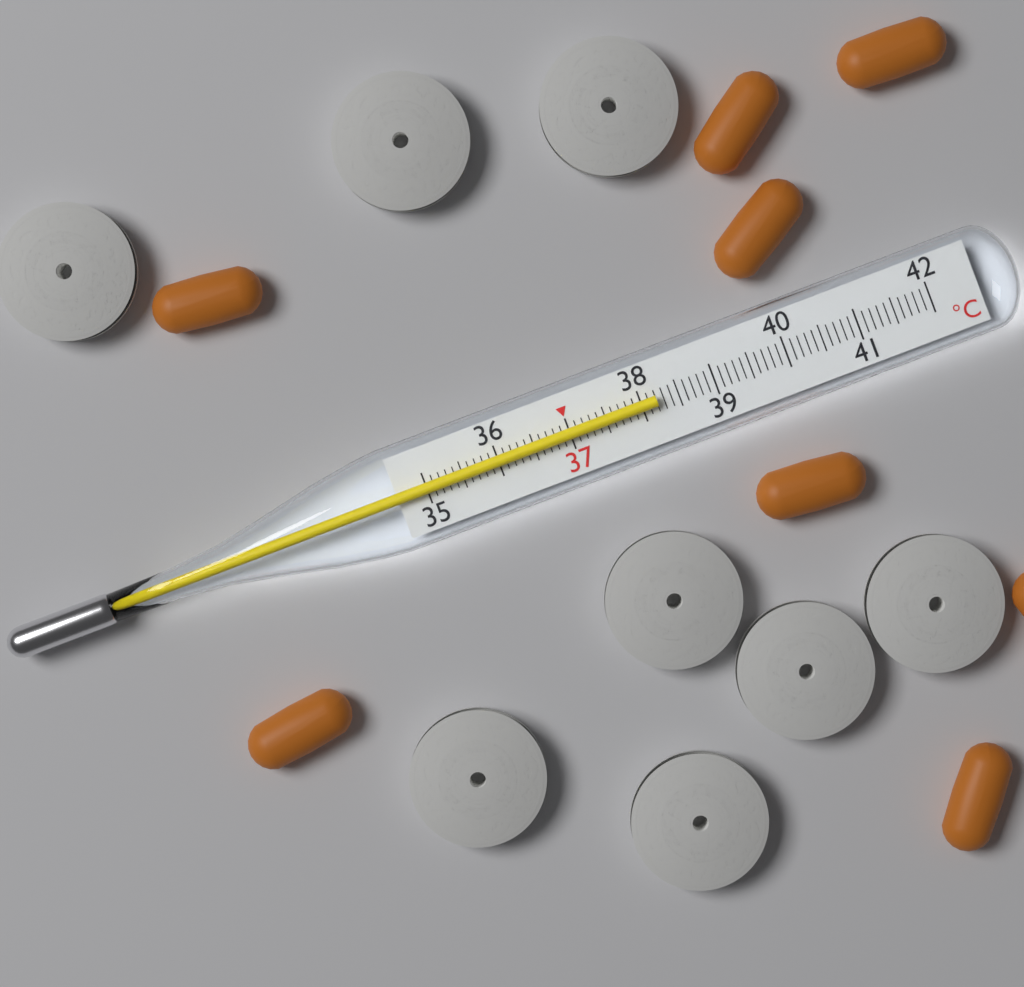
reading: 38.2 °C
